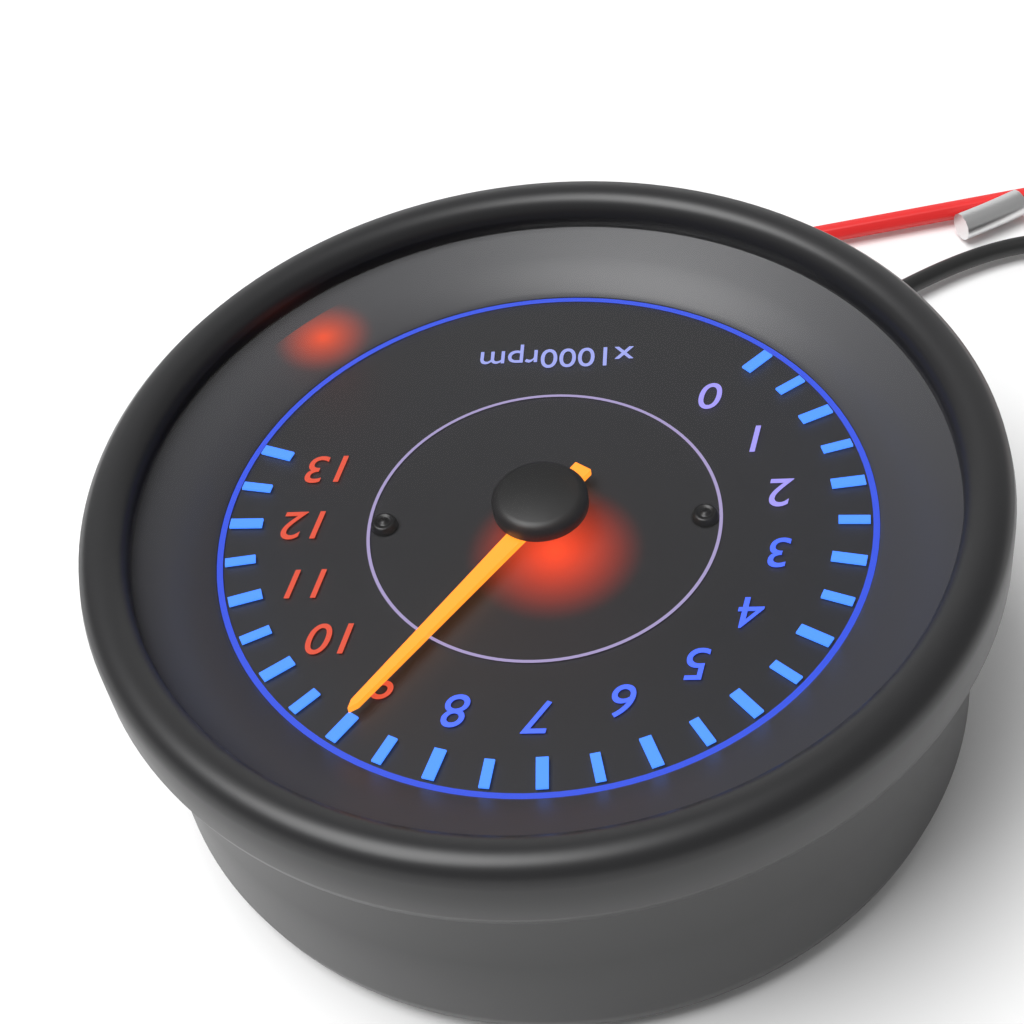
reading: 9000 rpm
